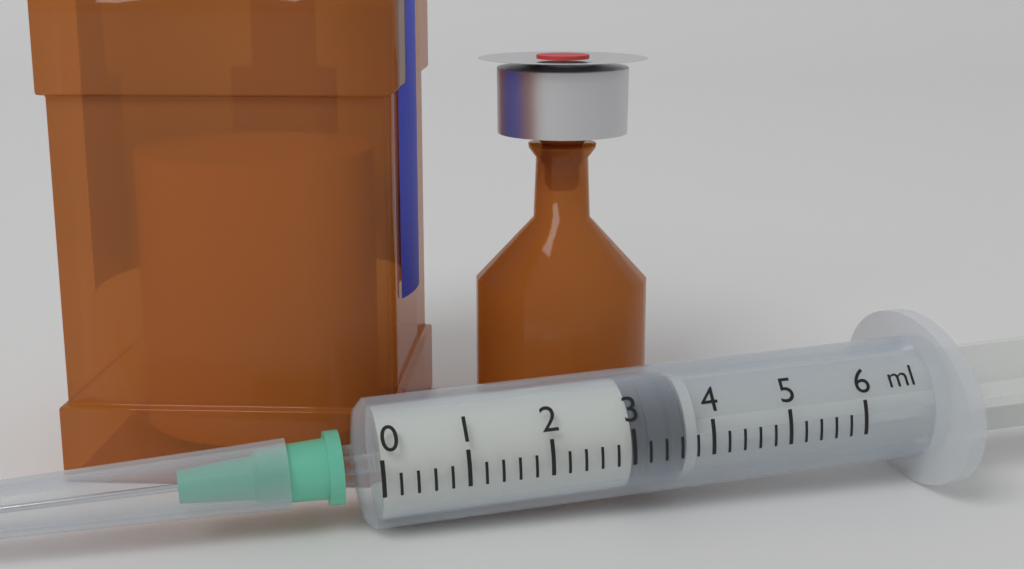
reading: 3.0 ml
